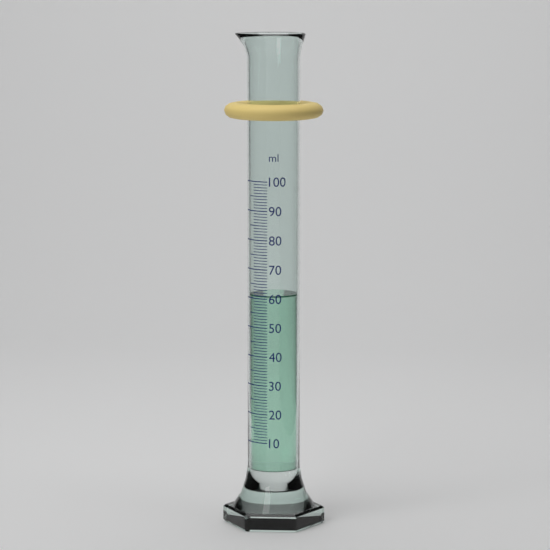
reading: 61 ml
